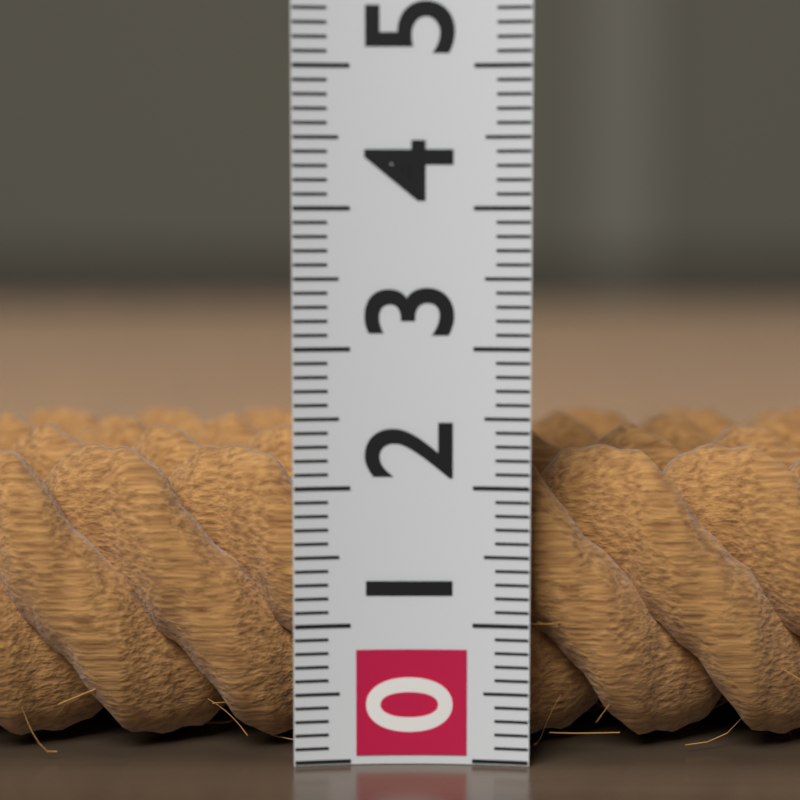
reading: 2.3 (no unit)
